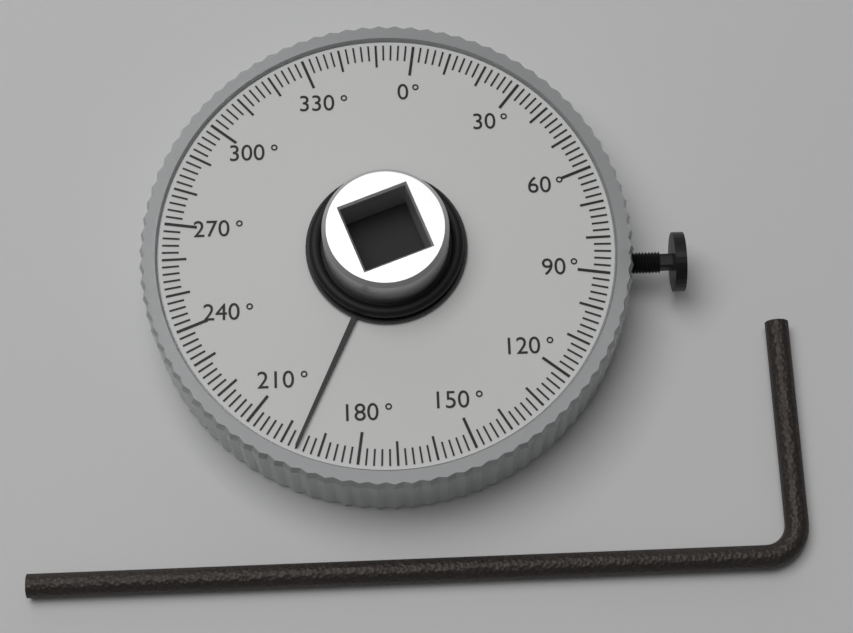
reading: 196 °
